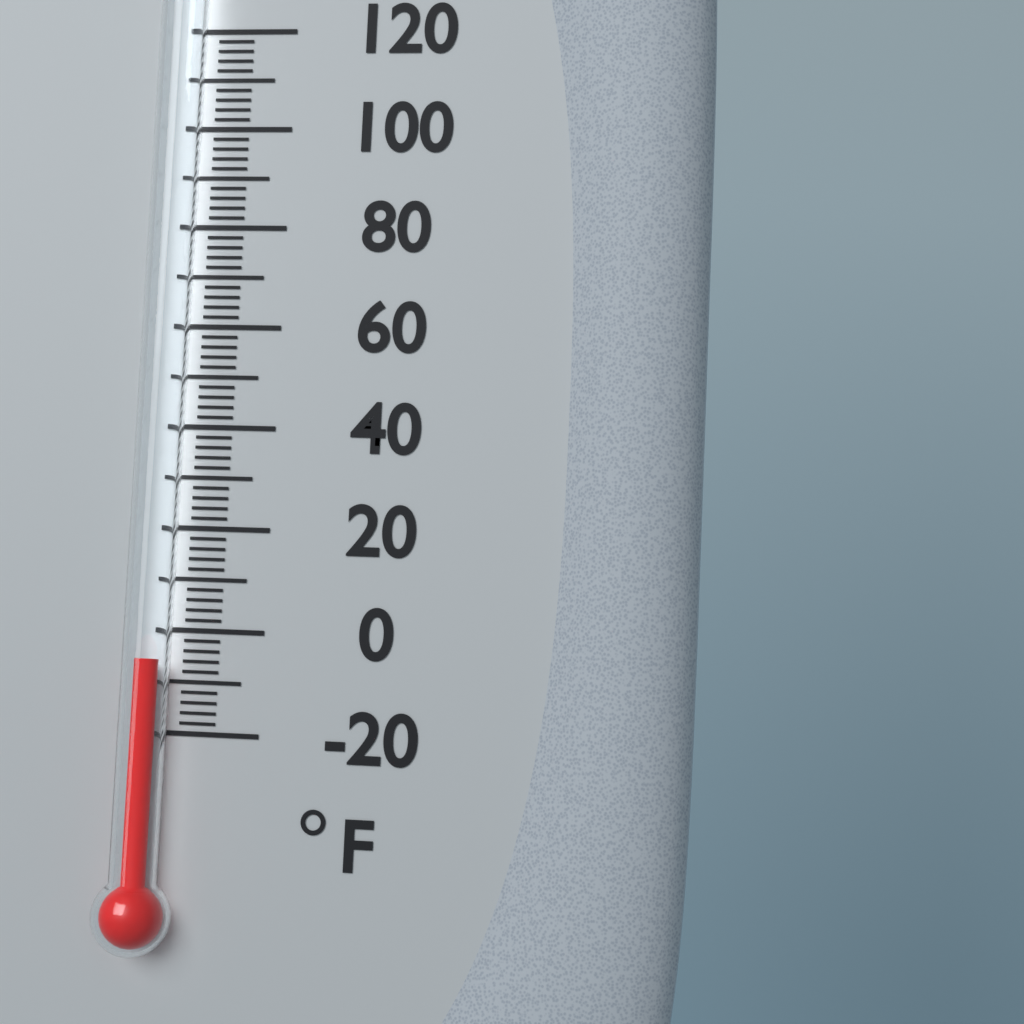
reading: -6 °F
